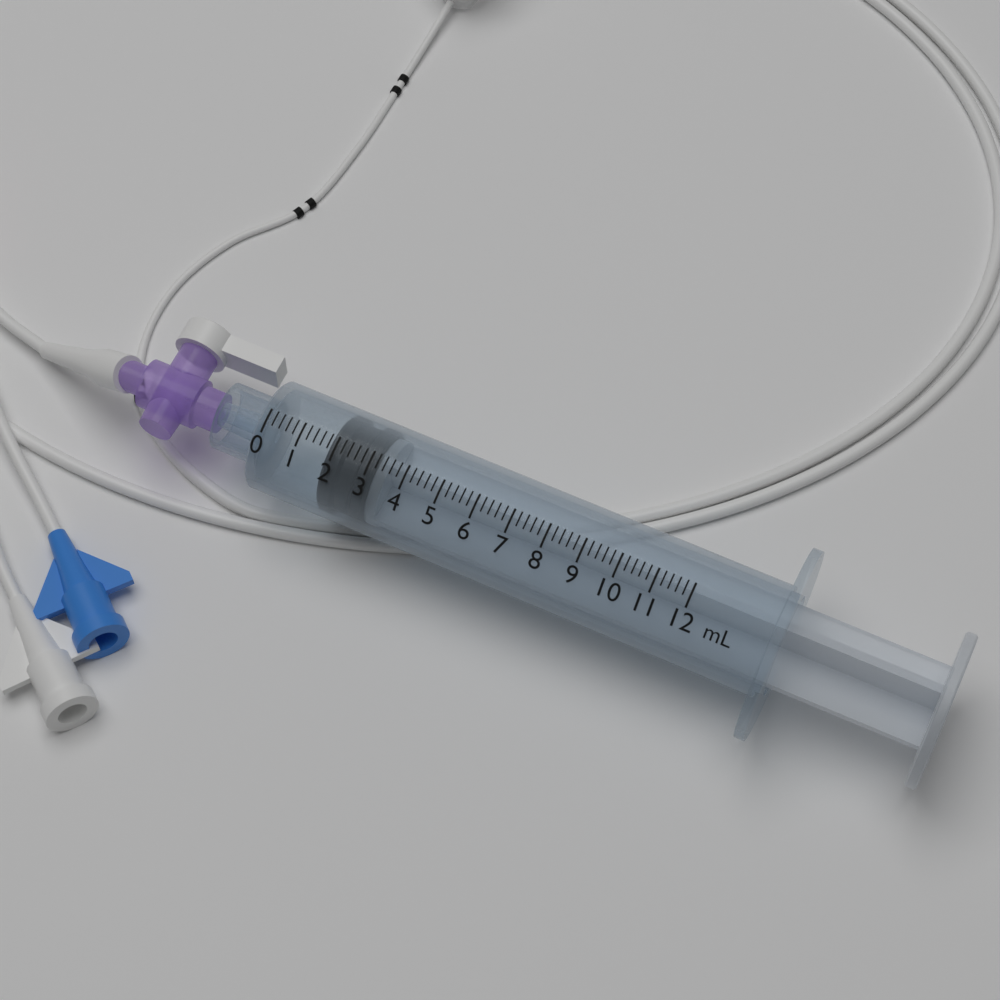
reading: 1.8 mL
